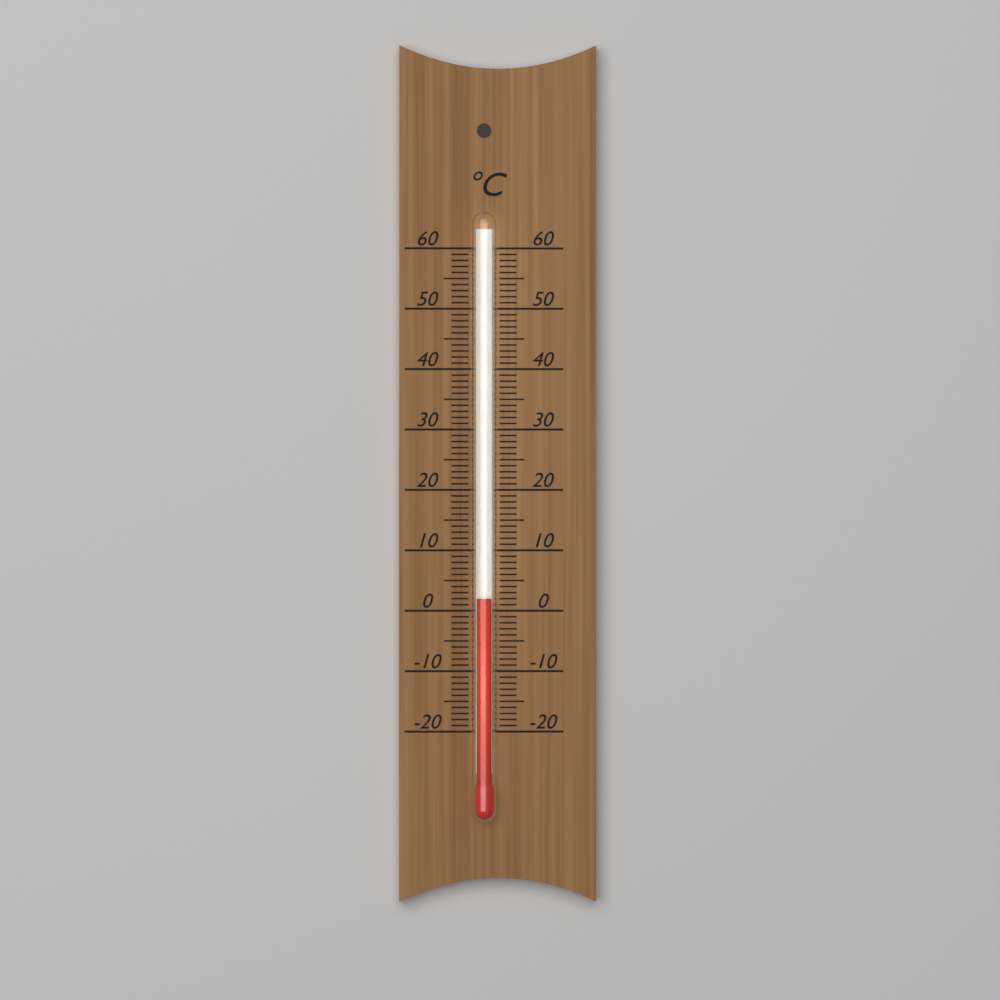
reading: 2 °C
